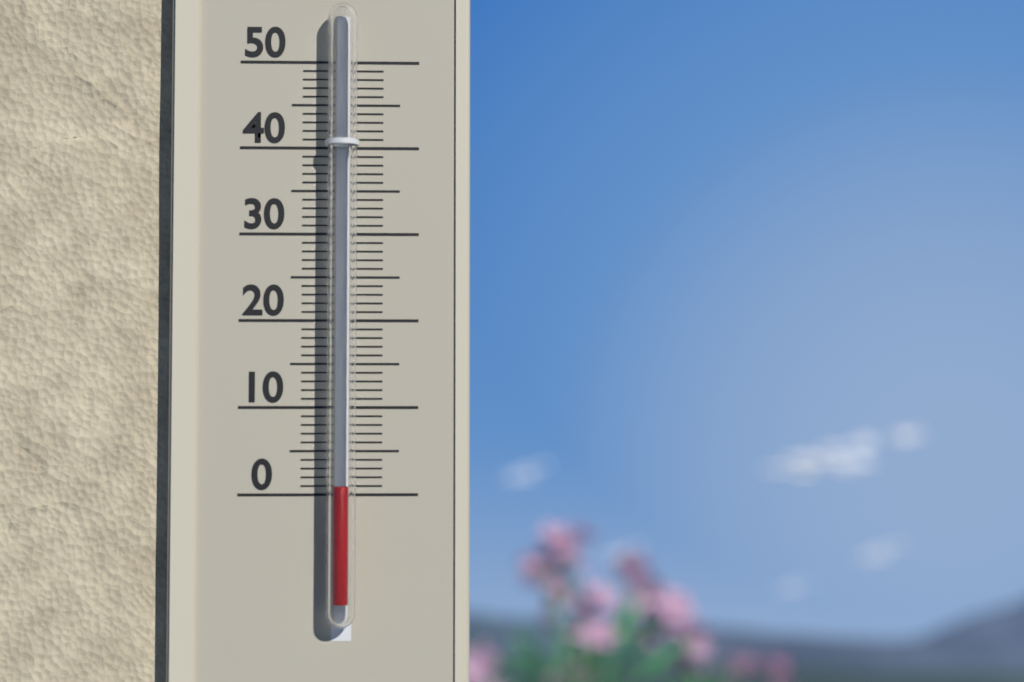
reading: 1 °C
